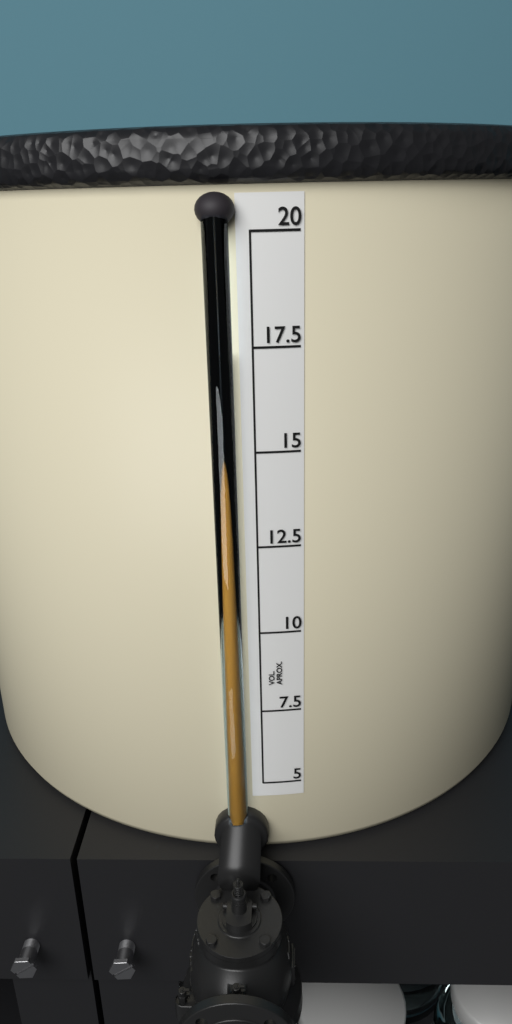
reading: 17.5 (no unit)
